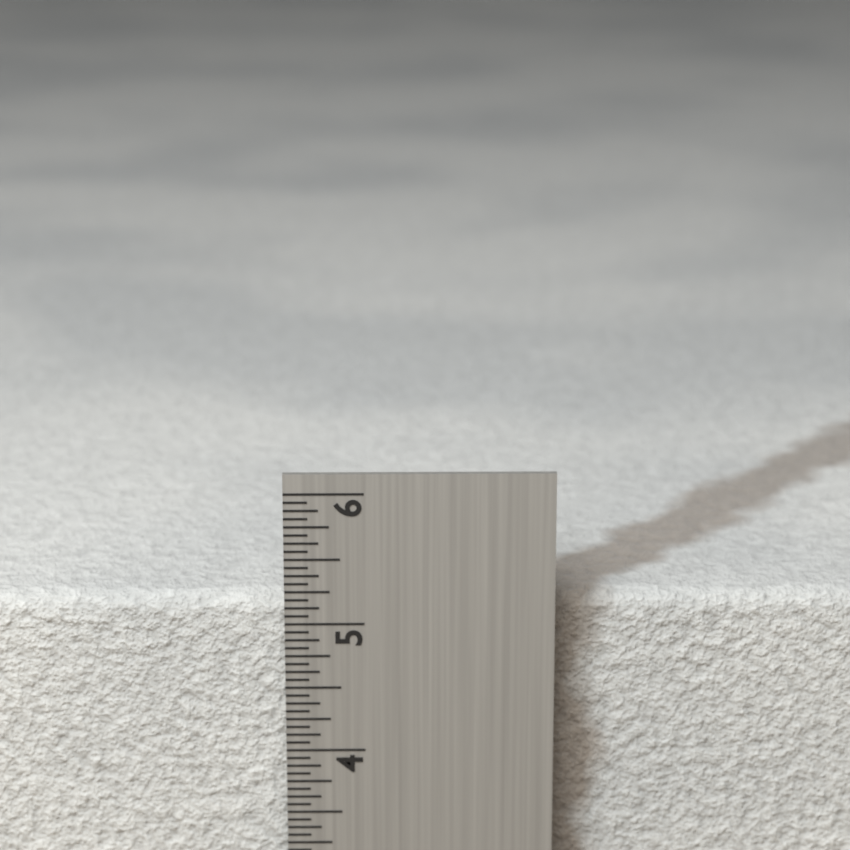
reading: 5.1250 in
